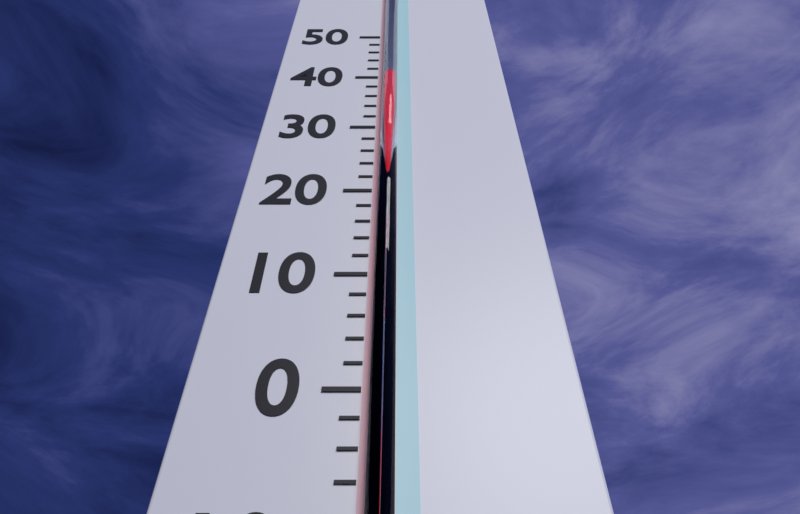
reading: 39 °C
